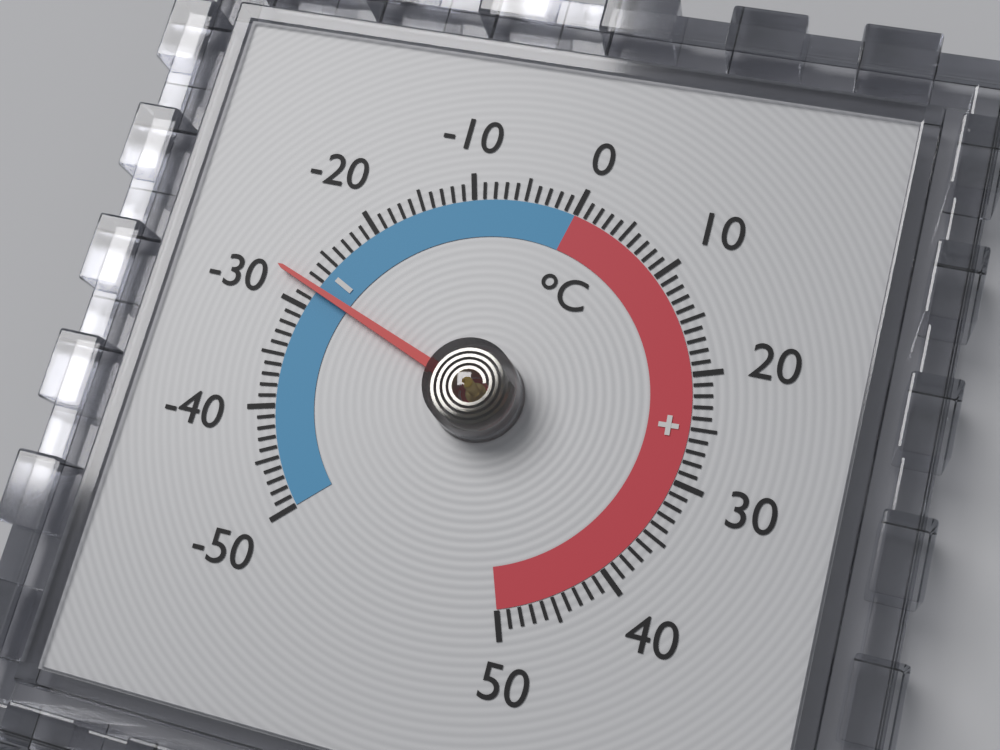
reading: -28 °C
